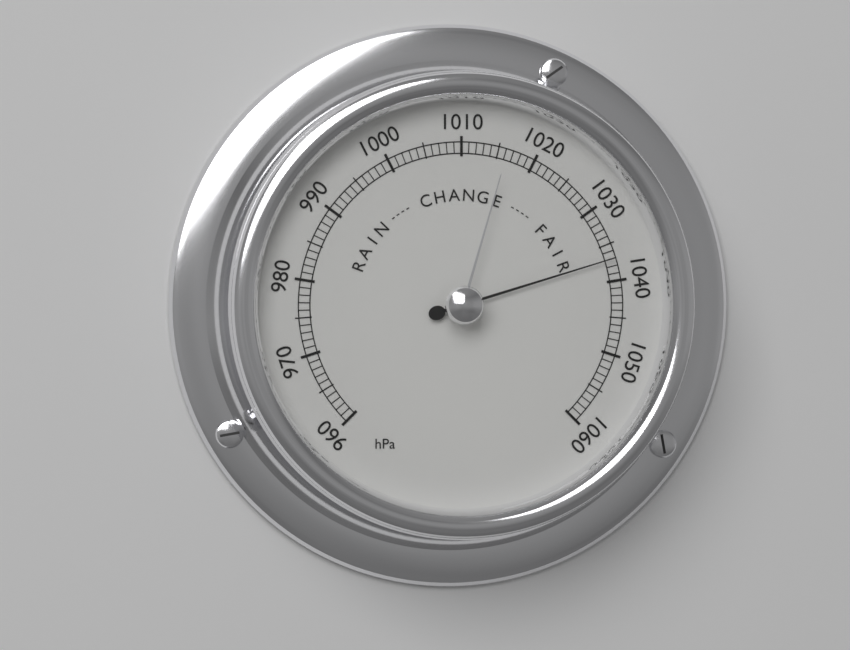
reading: 1037 hPa
